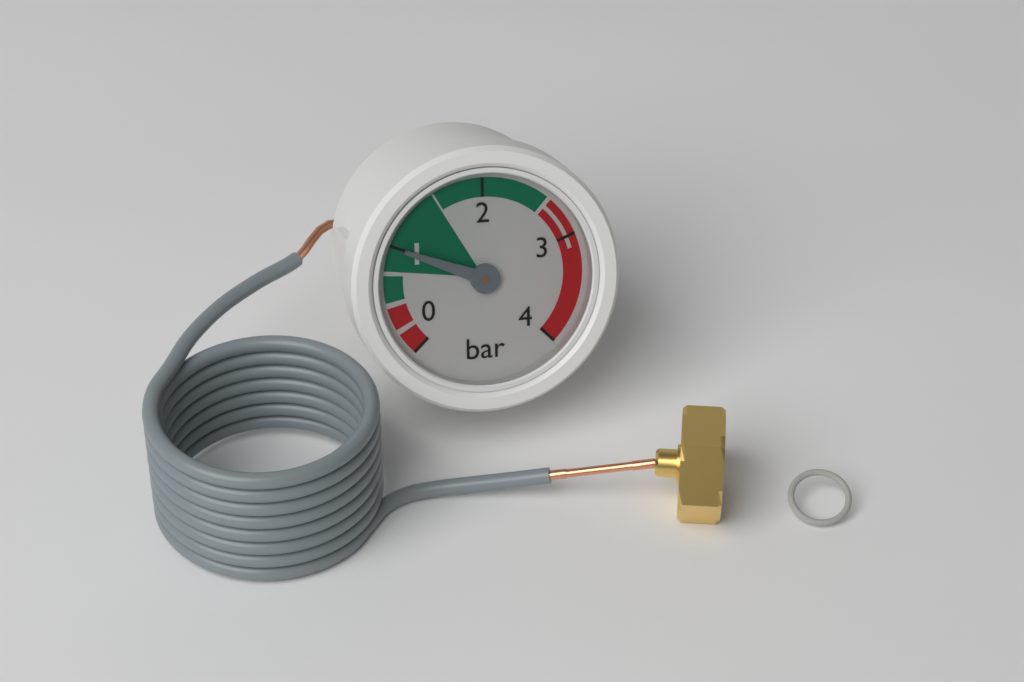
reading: 1 bar
